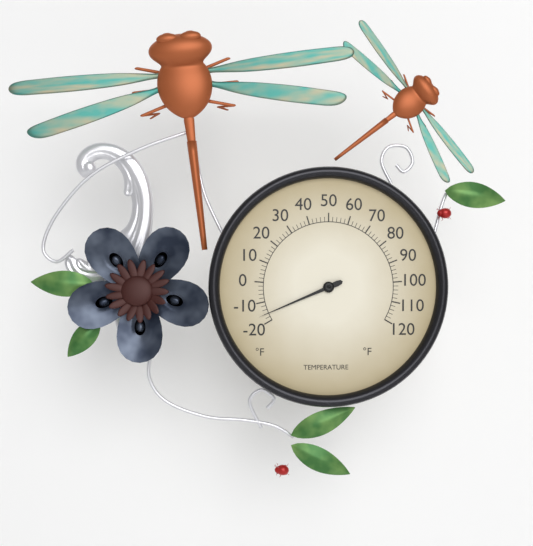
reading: -16 °F
